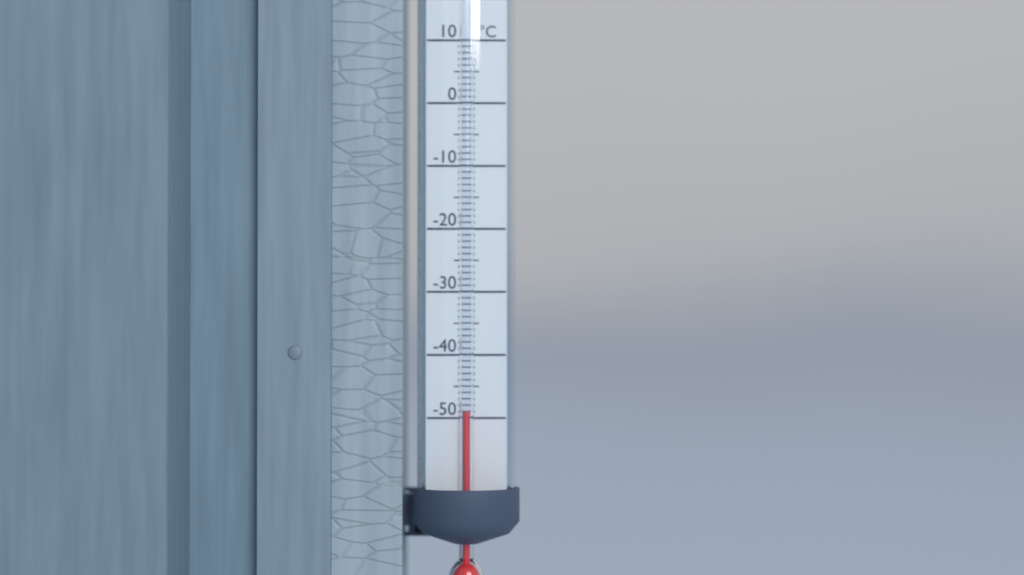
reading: -49 °C
